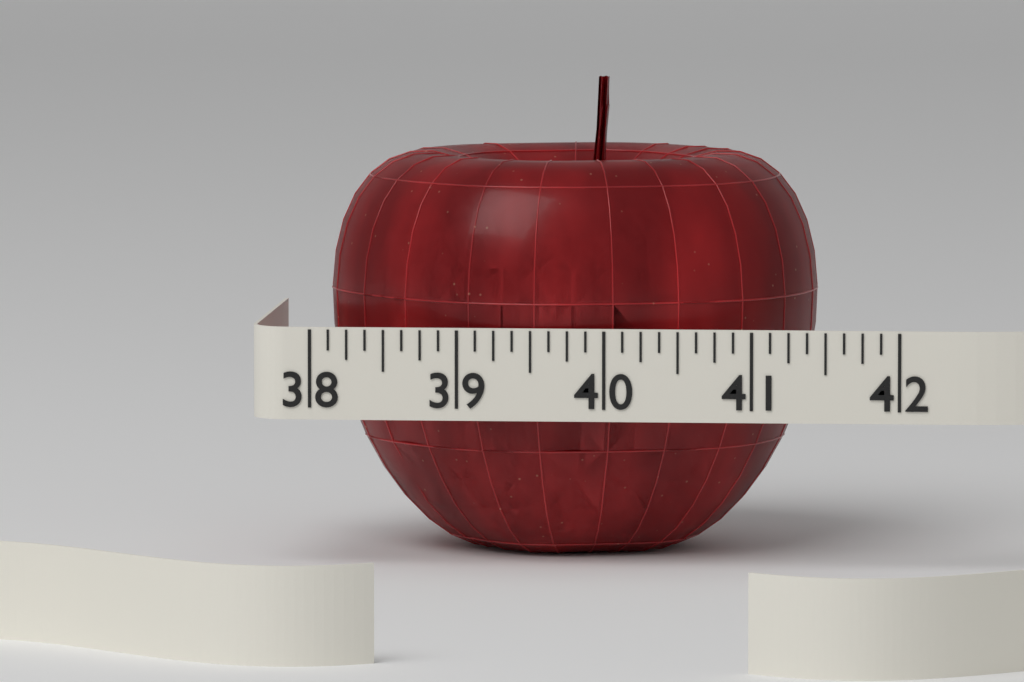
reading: 41.375 (no unit)
